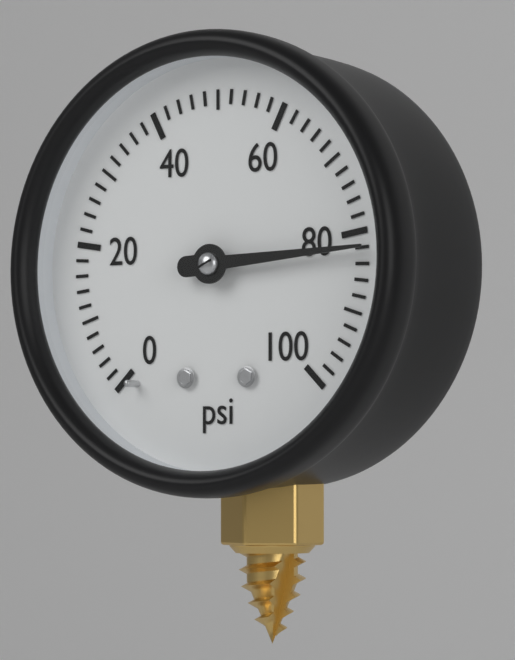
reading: 82 psi
